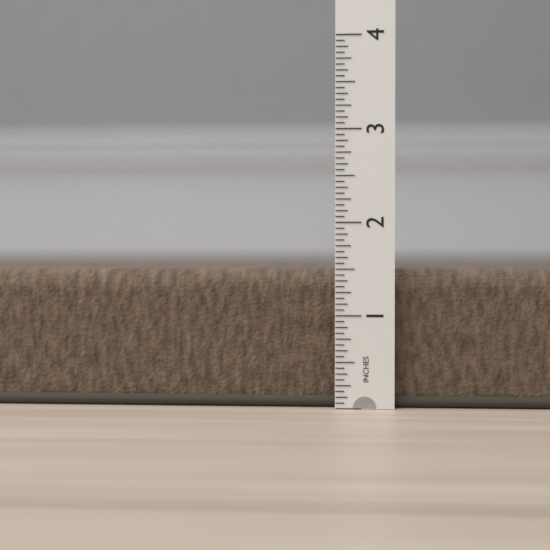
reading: 1.5000 in
